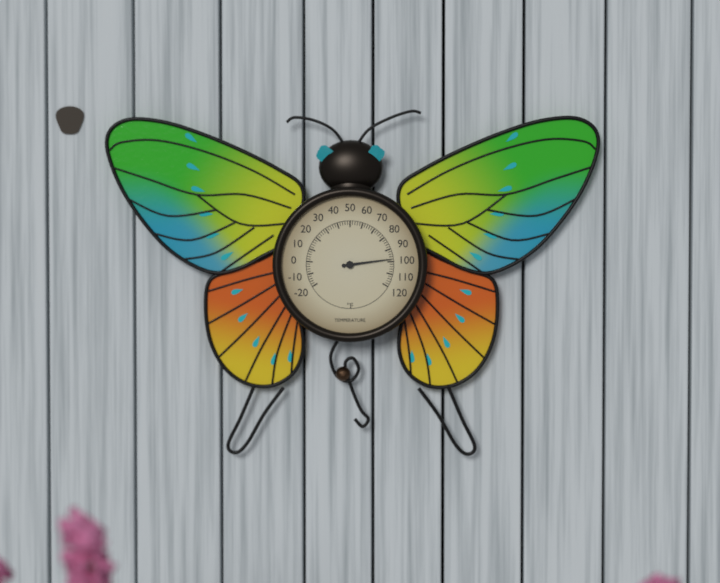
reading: 98 °F
